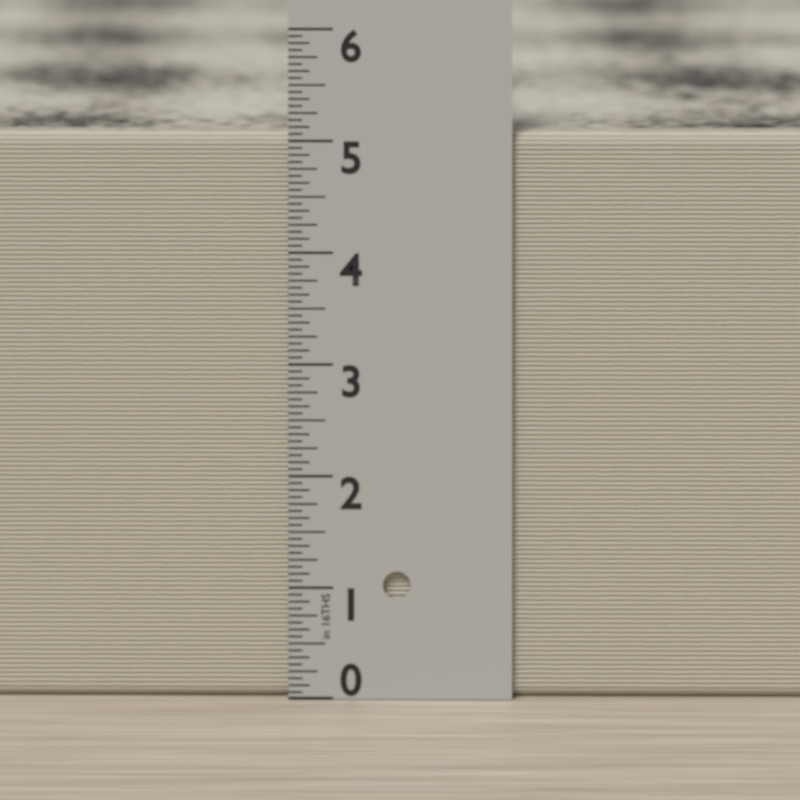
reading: 5.0625 in
